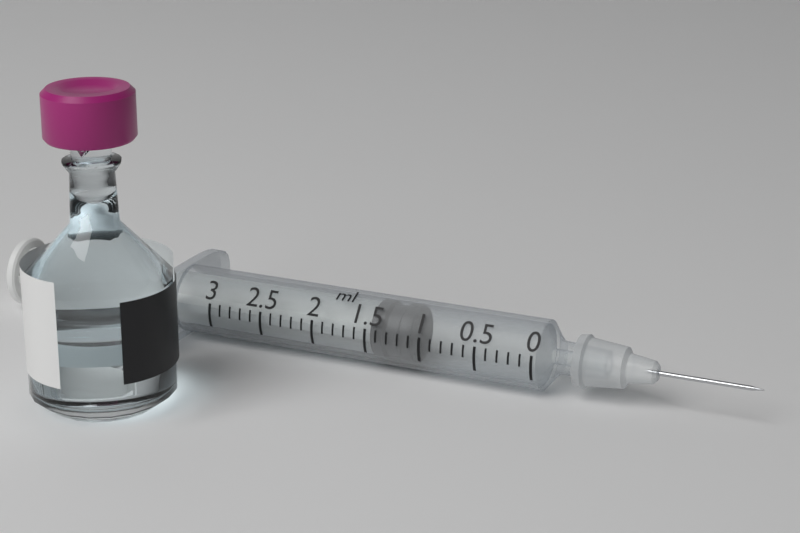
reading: 1.1 ml
